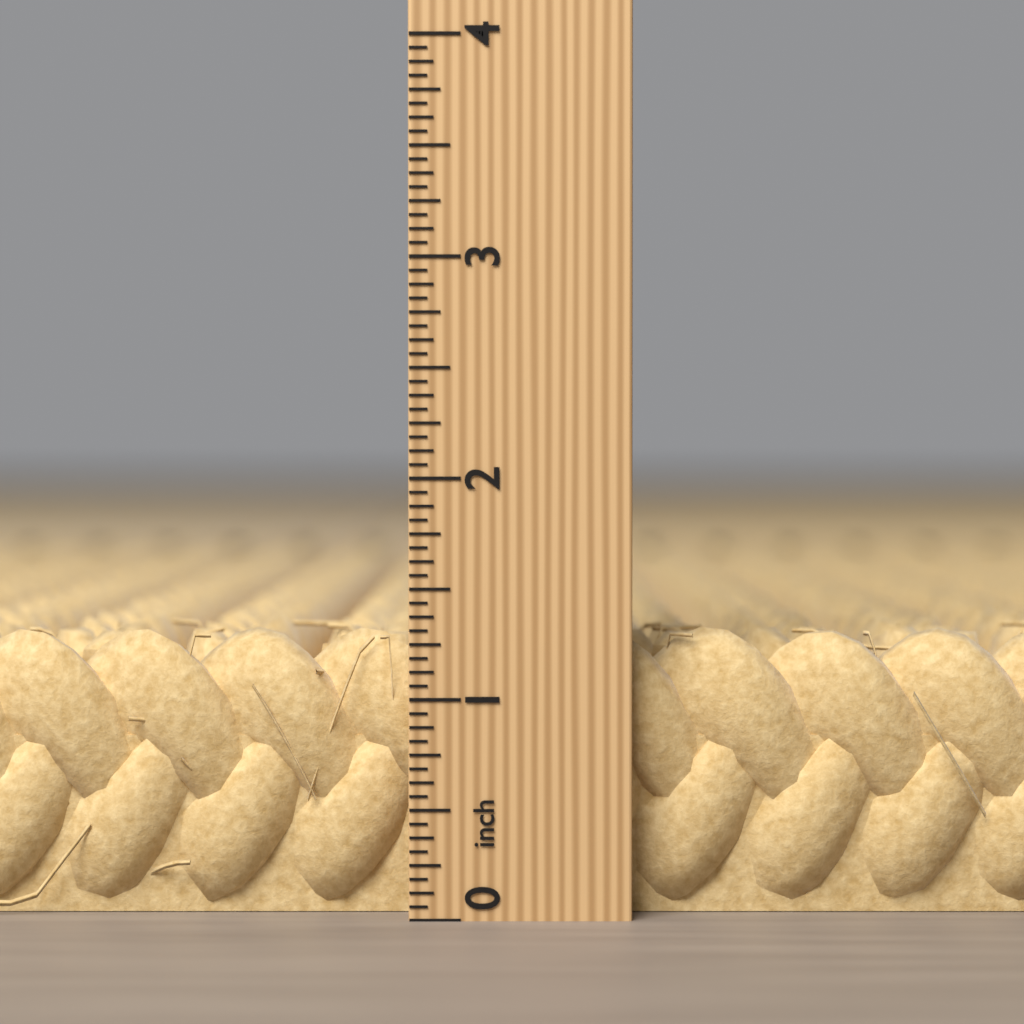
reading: 1.3125 inch
